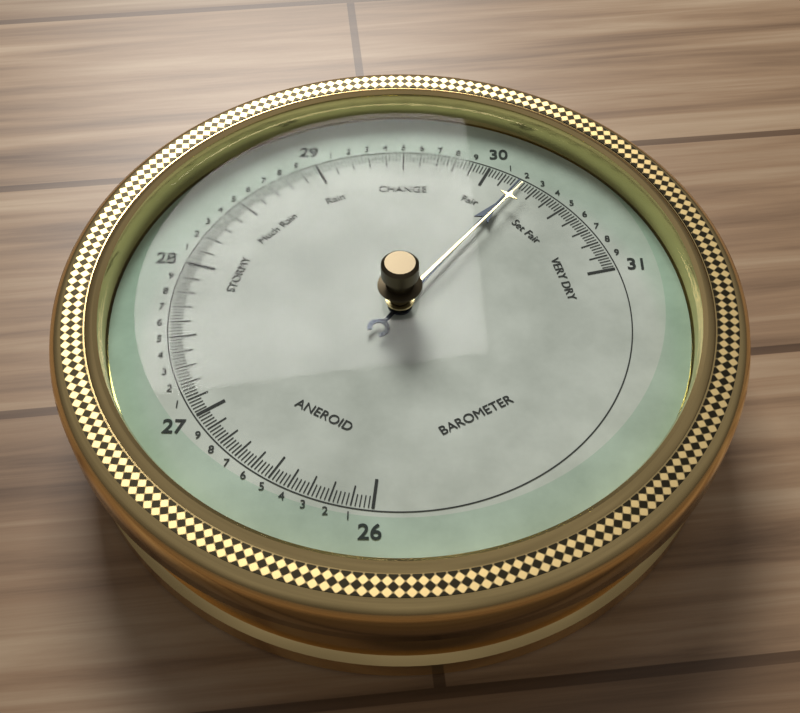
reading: 30.20 (no unit)
